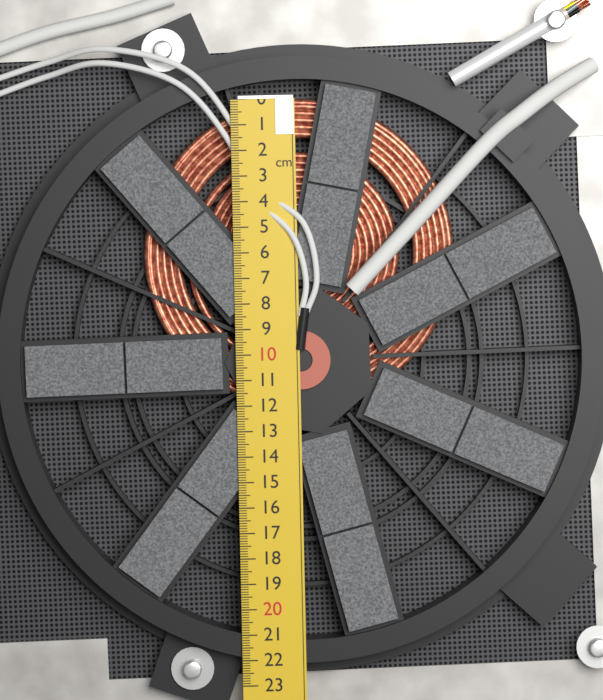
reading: 12.2 cm
